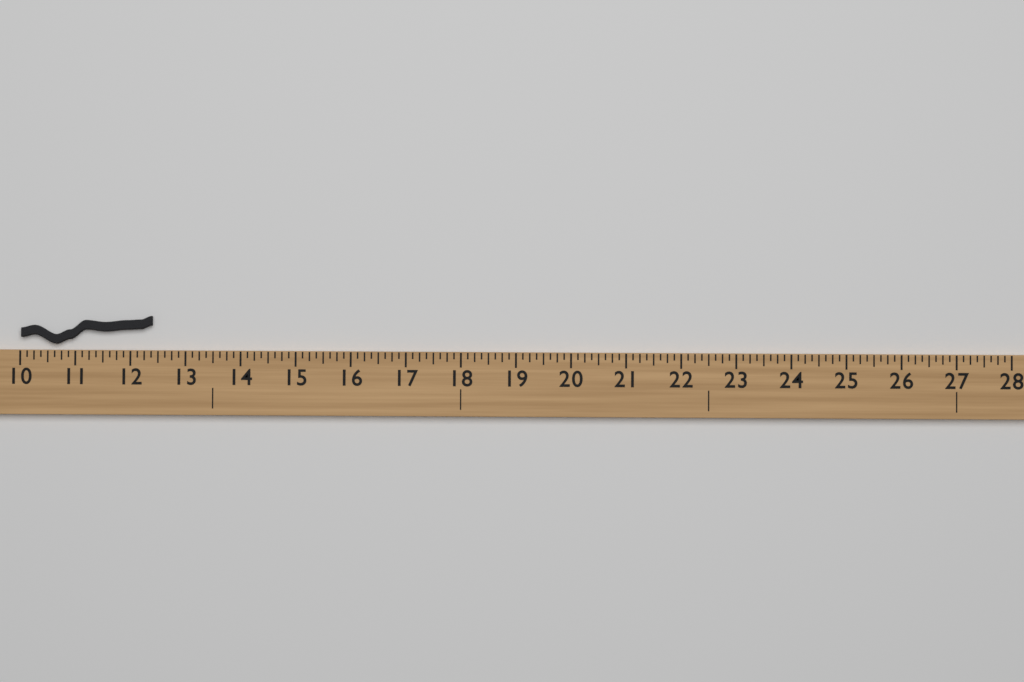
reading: 12.375 (no unit)
